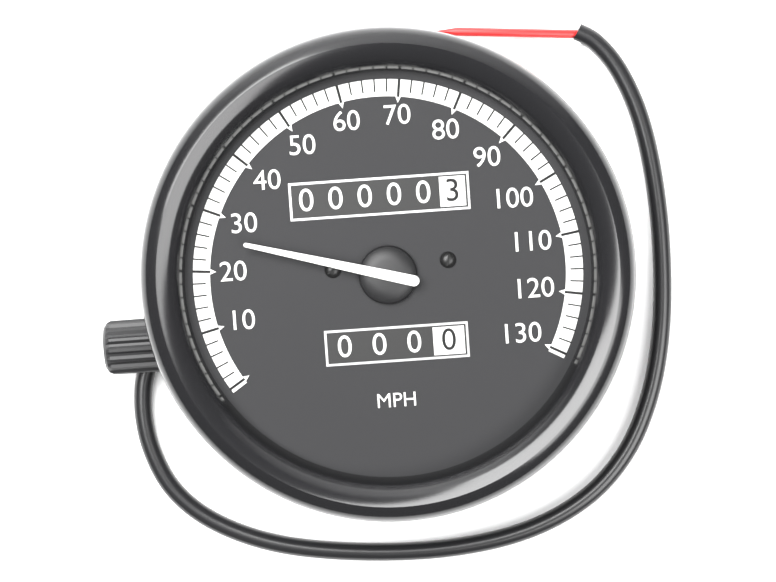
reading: 26 MPH
